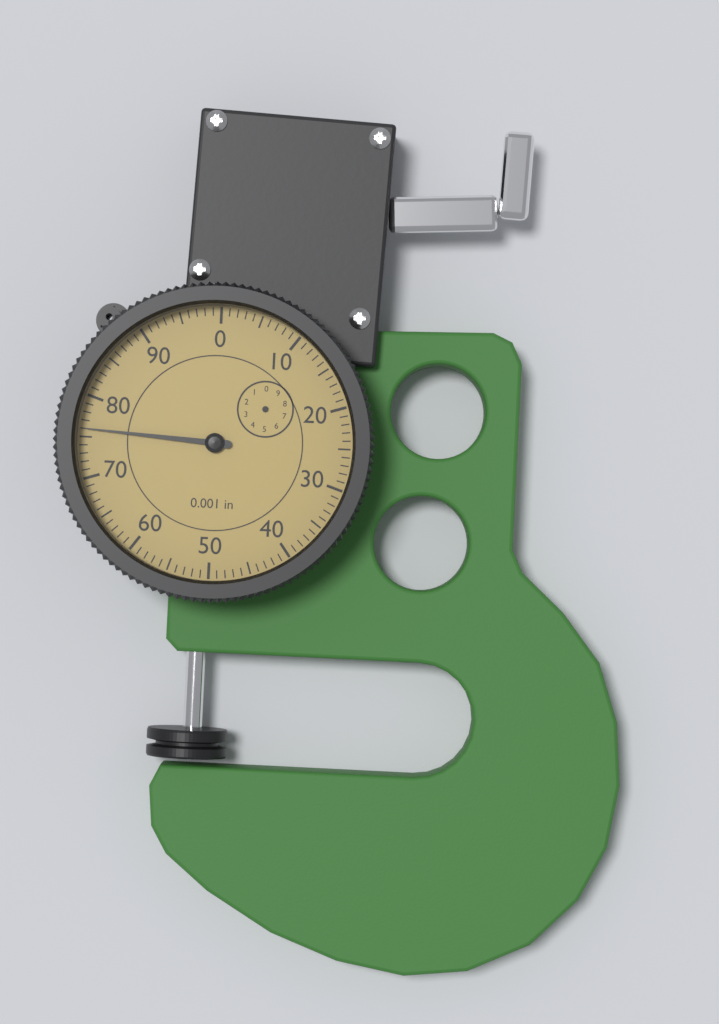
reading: 76 0.001 in
